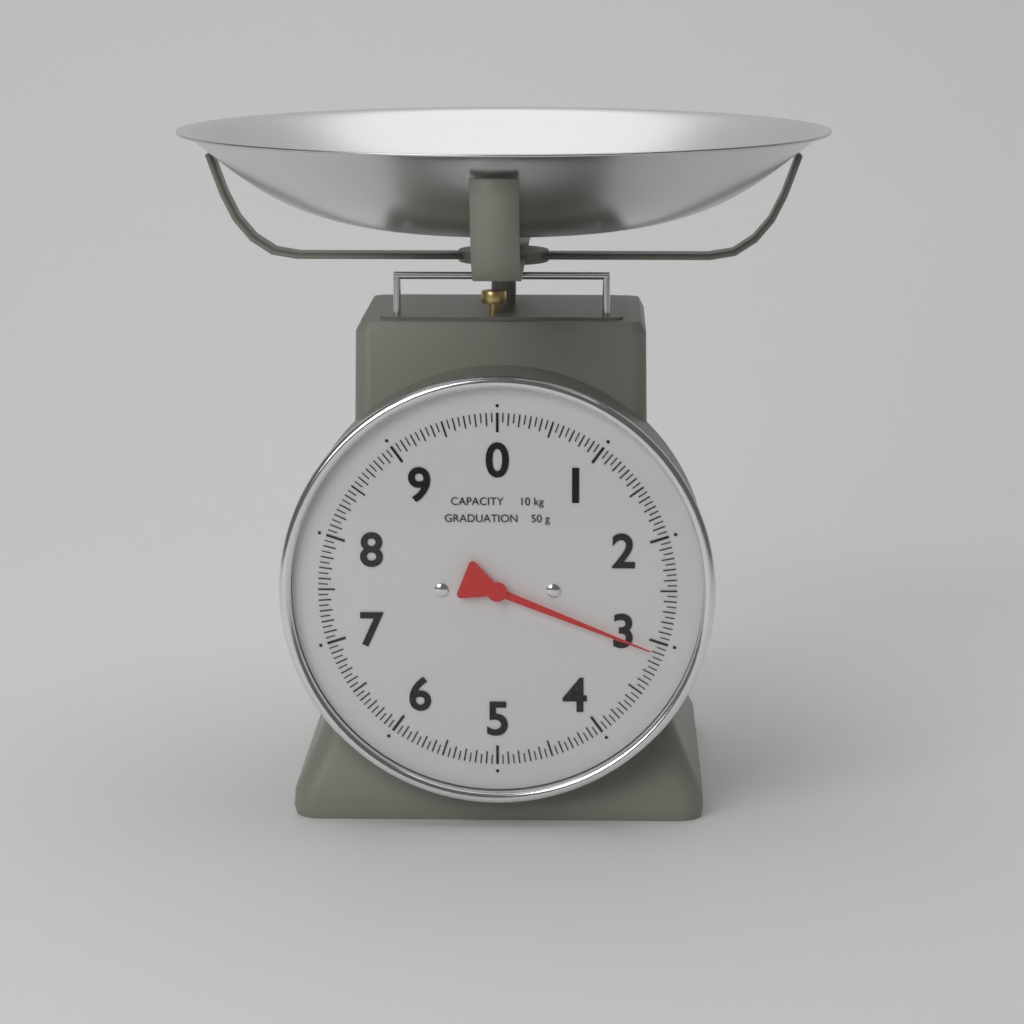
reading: 3.10 kg
